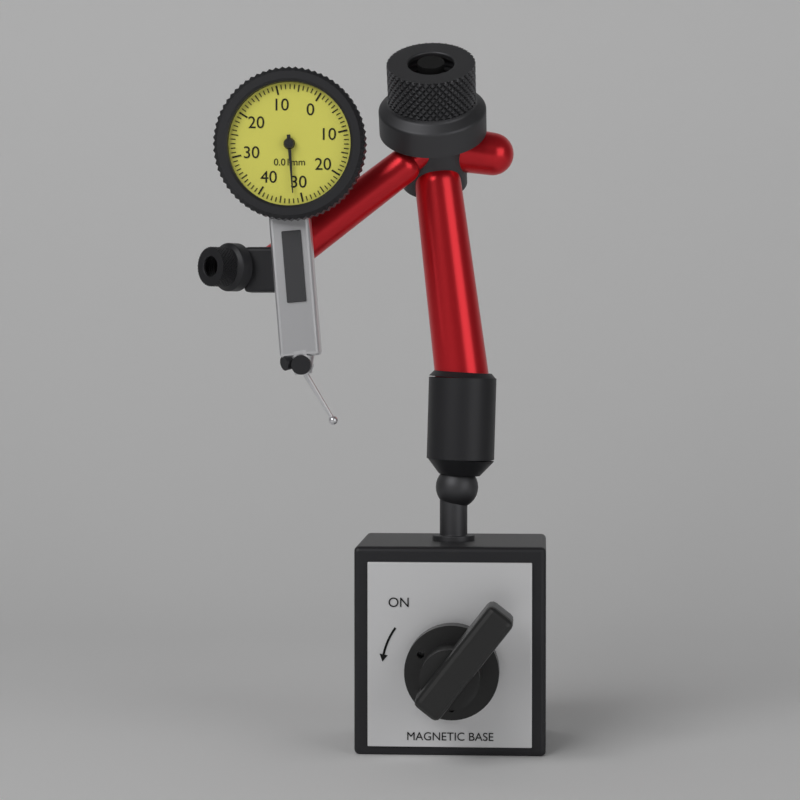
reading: 0.32 mm
